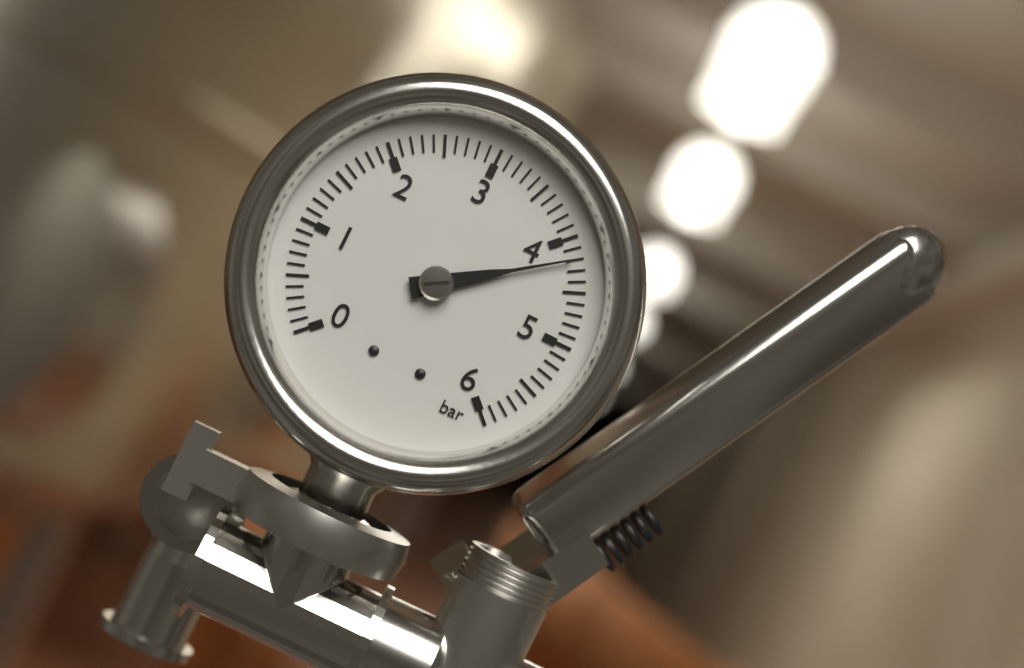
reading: 4.2 bar
